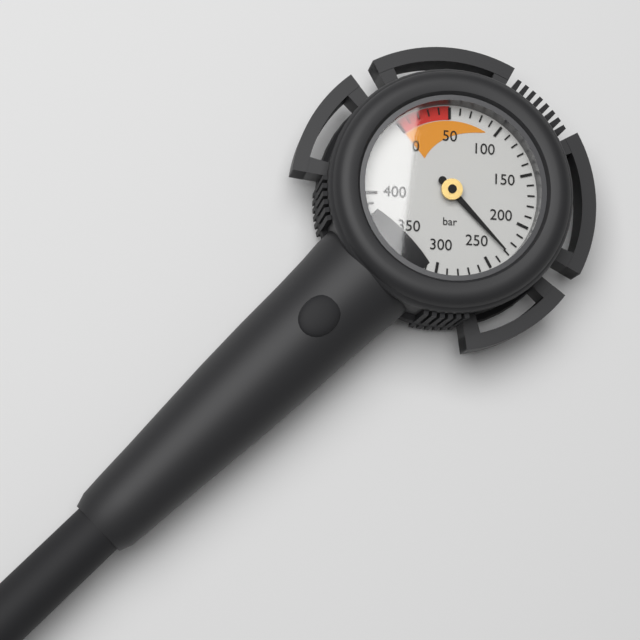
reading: 230 bar
